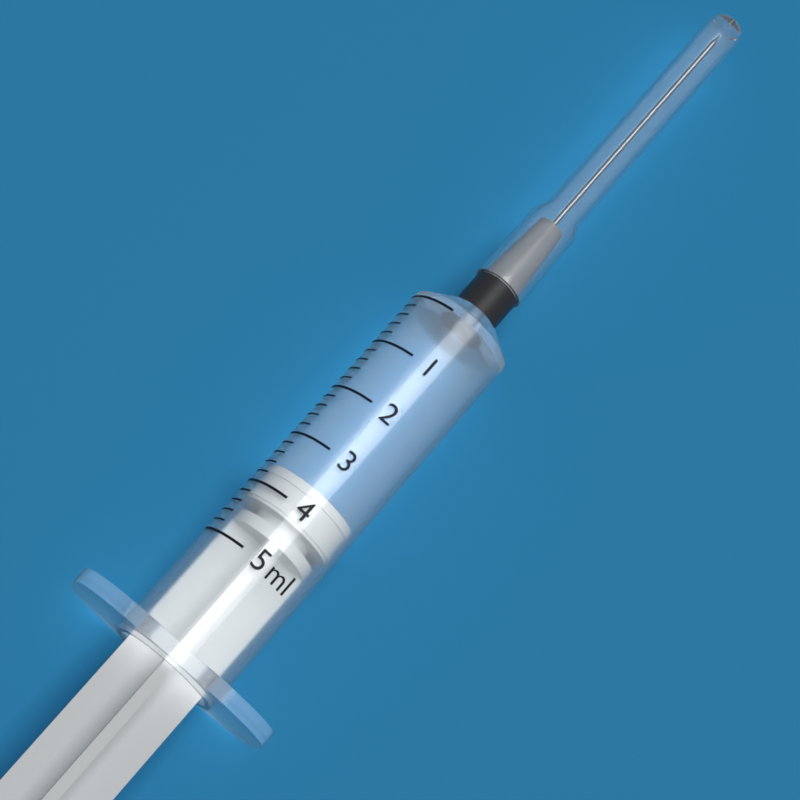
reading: 3.6 ml
